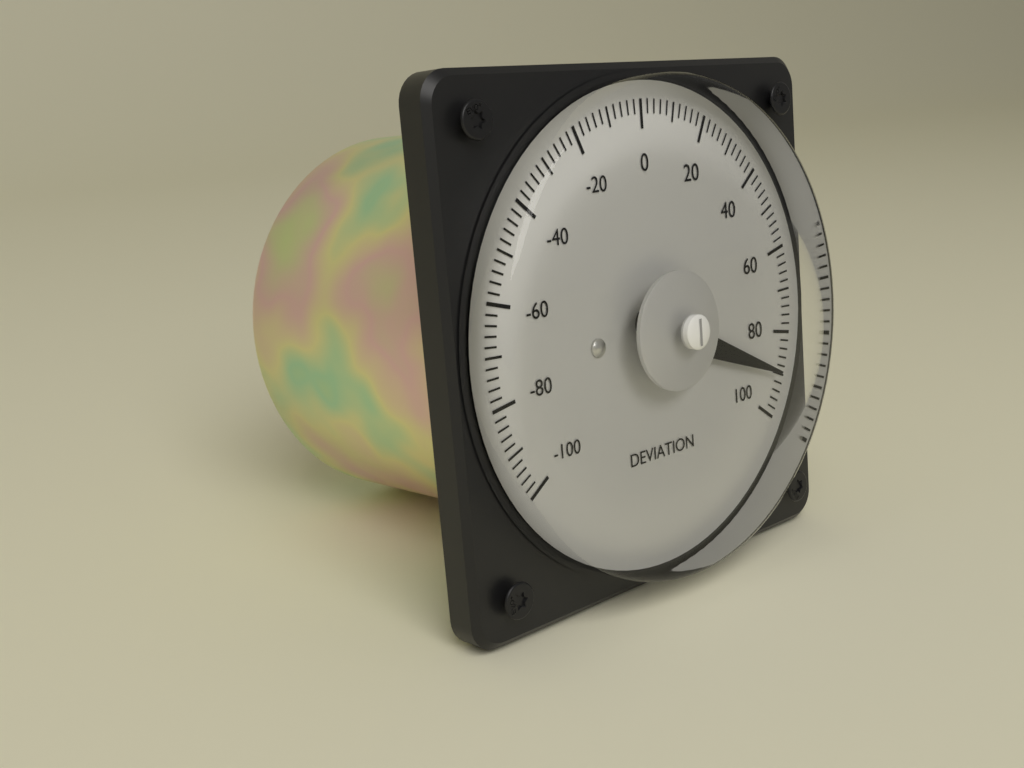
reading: 90 (no unit)
